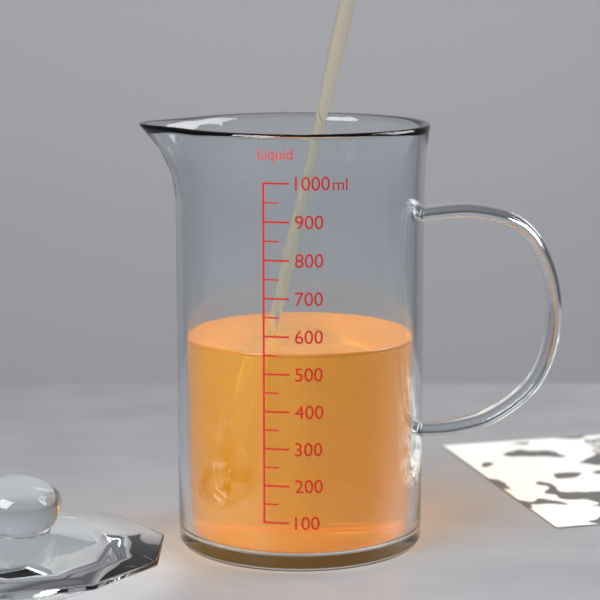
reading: 550 ml
